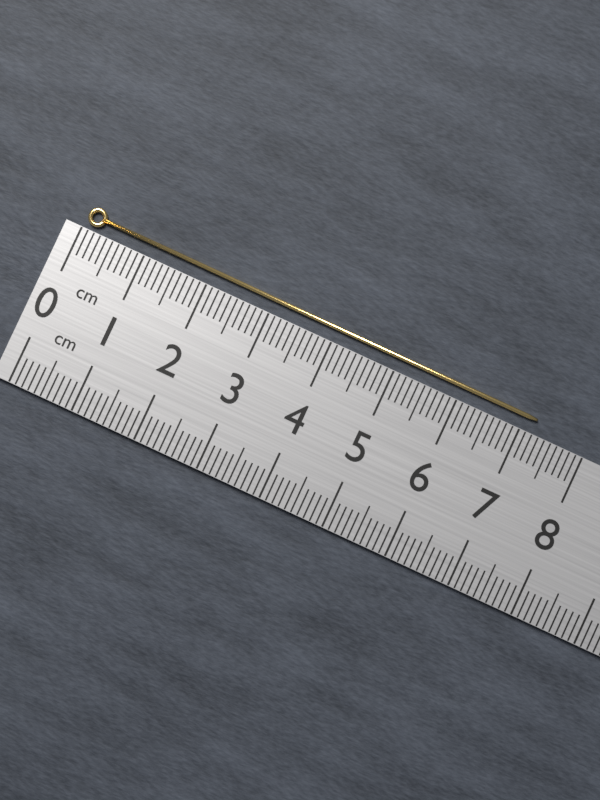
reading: 7.2 cm
